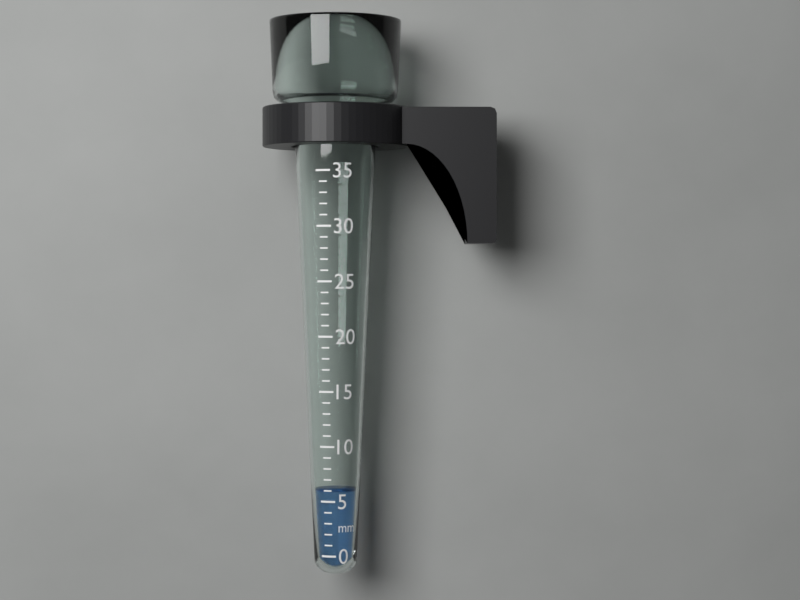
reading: 6 mm
